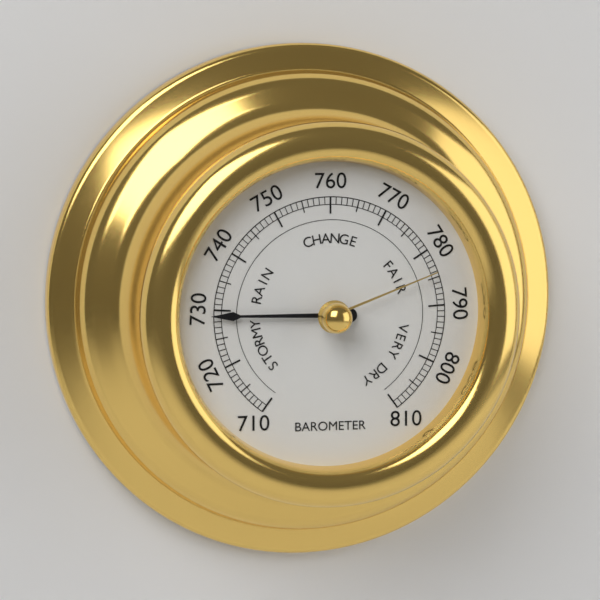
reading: 729 (no unit)
